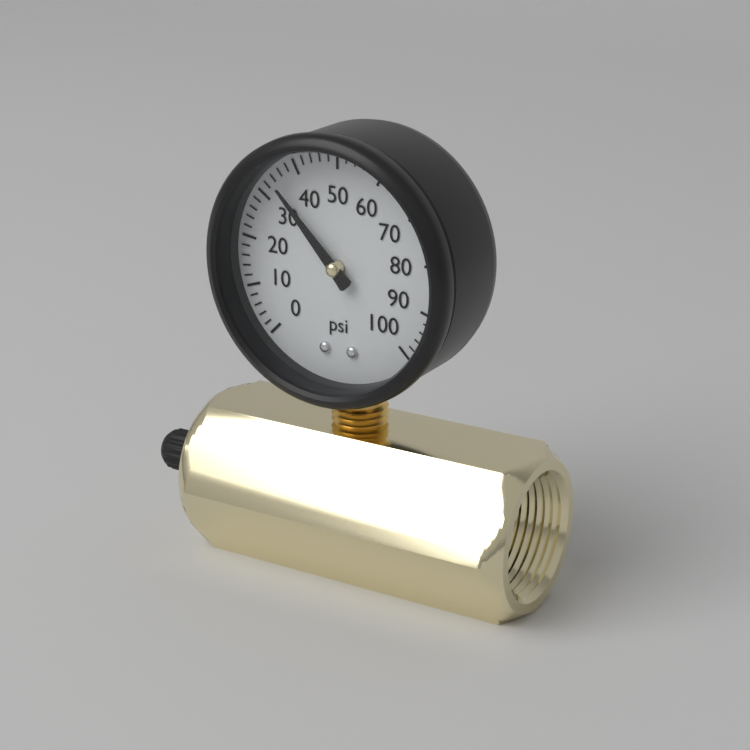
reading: 34 psi
